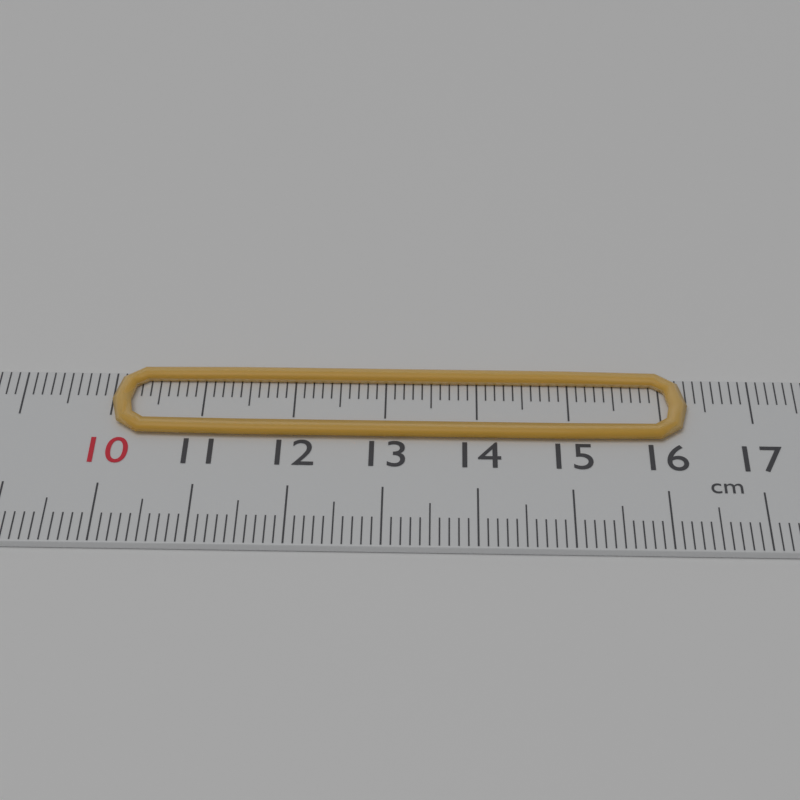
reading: 16.3 cm
